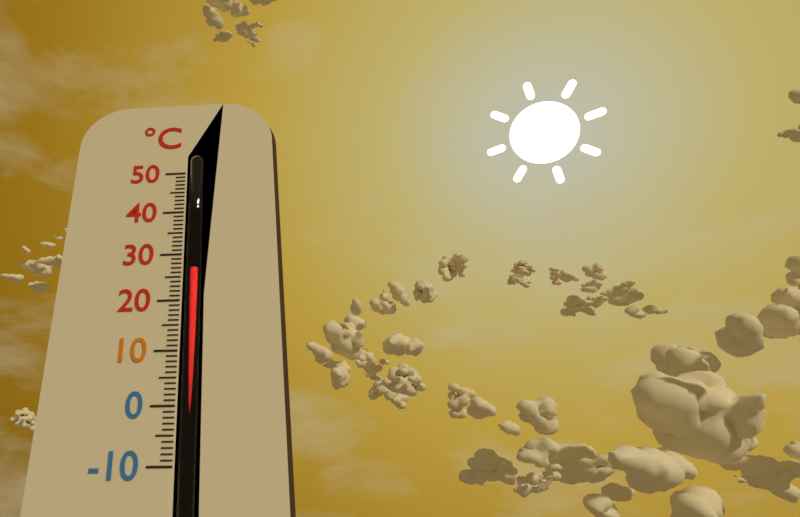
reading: 27 °C
